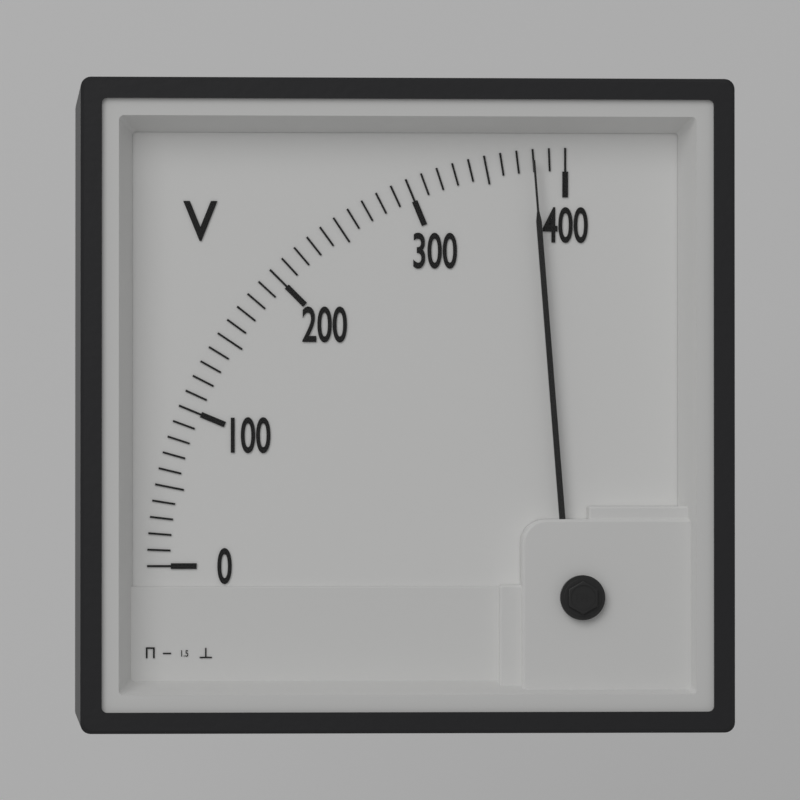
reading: 380 V
